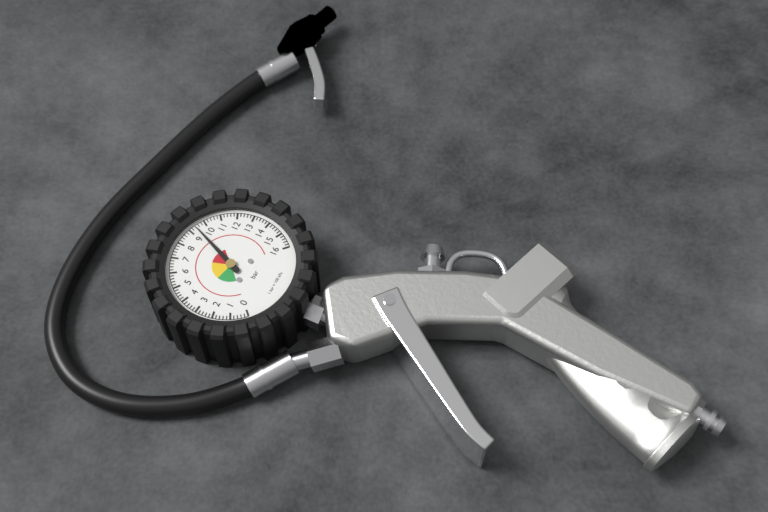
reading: 9.4 bar
